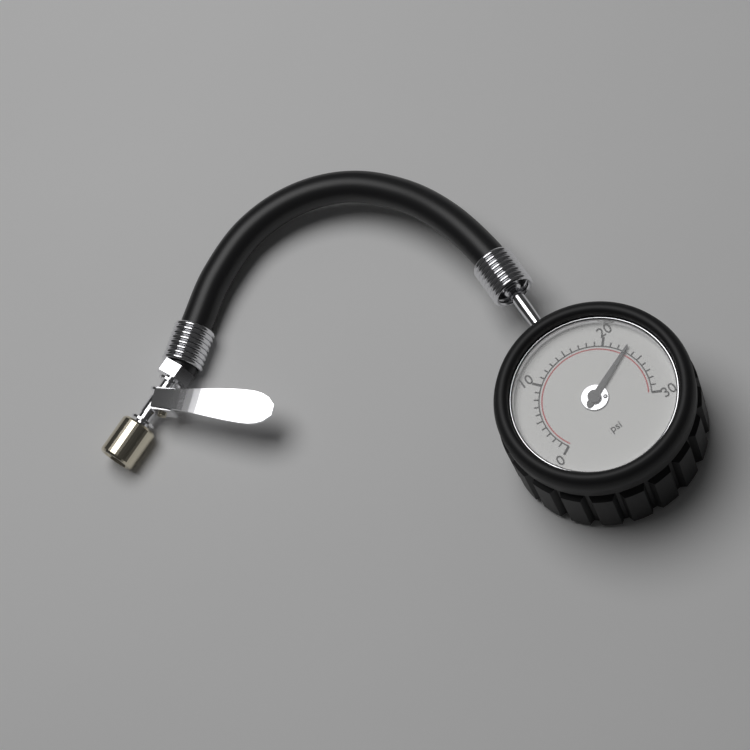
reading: 23 psi
